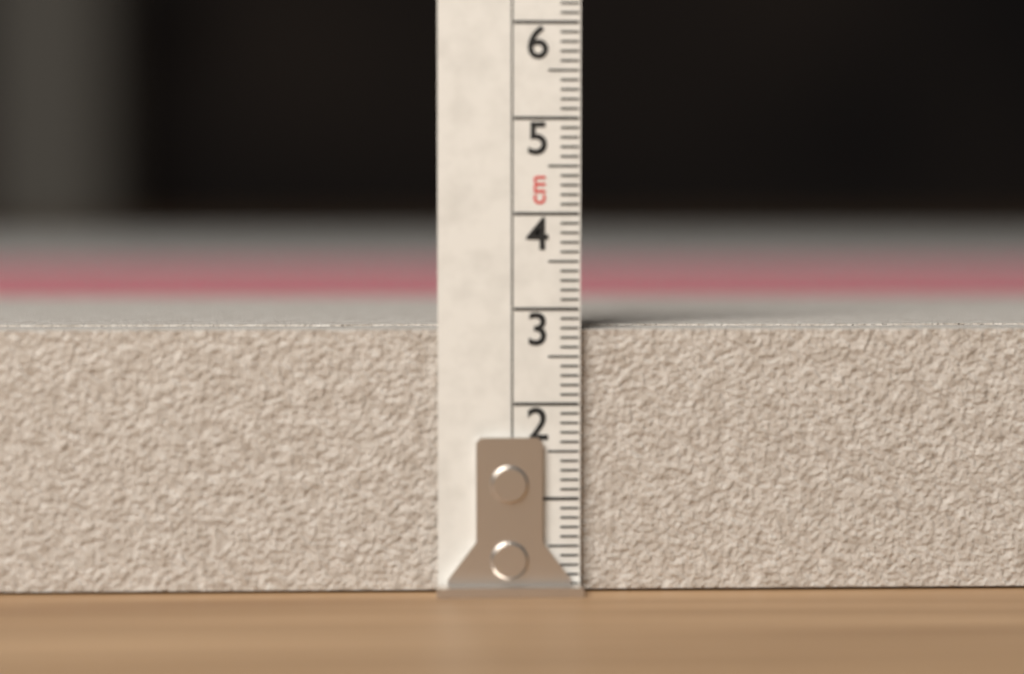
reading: 2.8 cm
